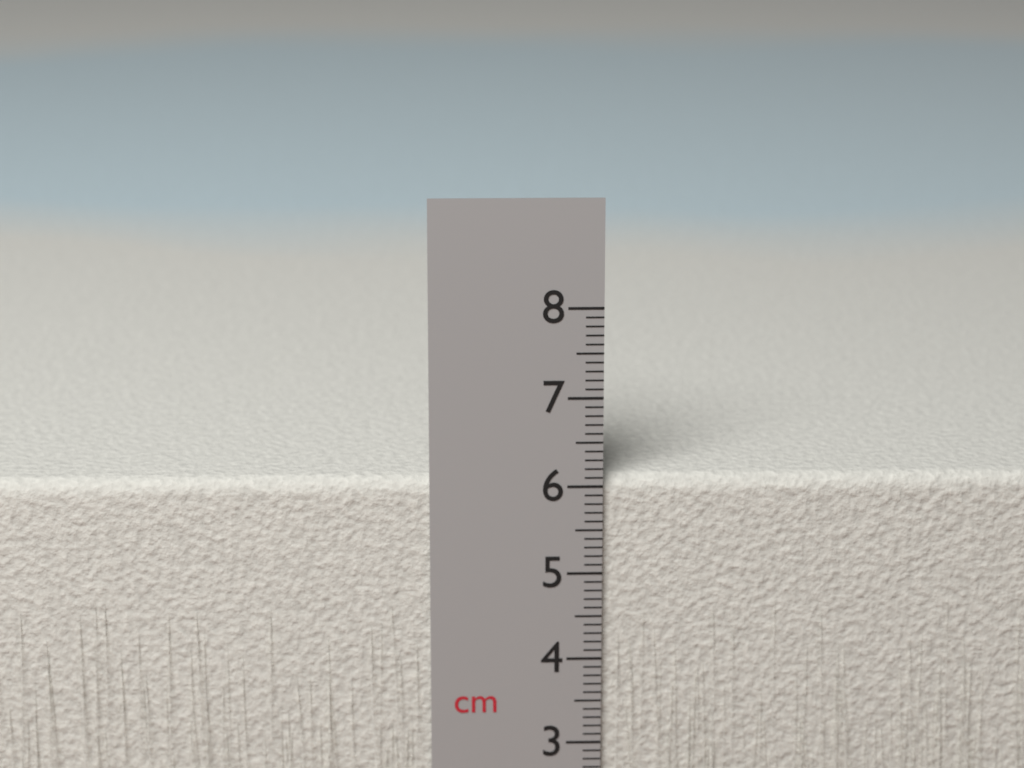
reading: 6.1 cm
